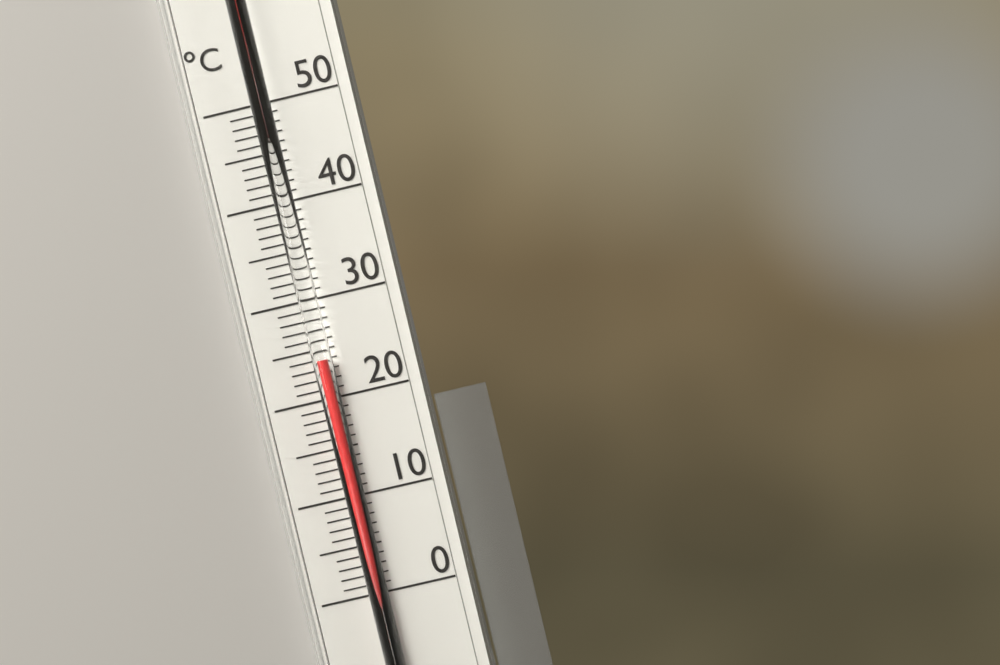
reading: 24 °C
